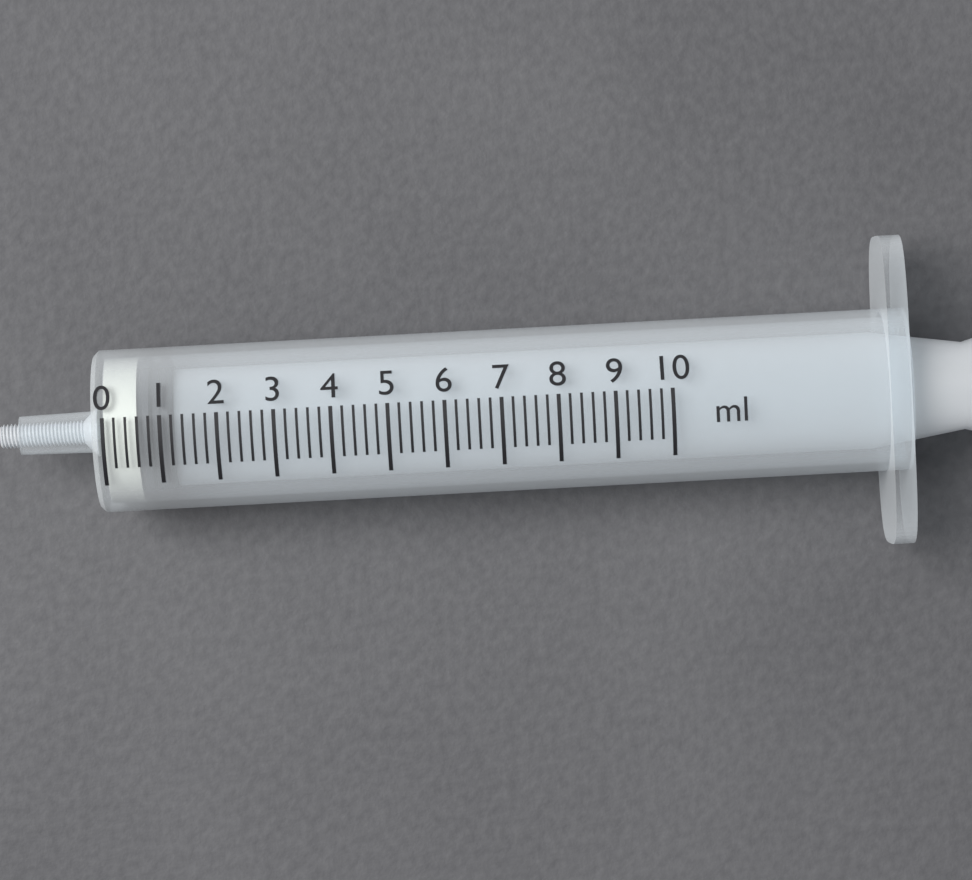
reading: 0.6 ml
